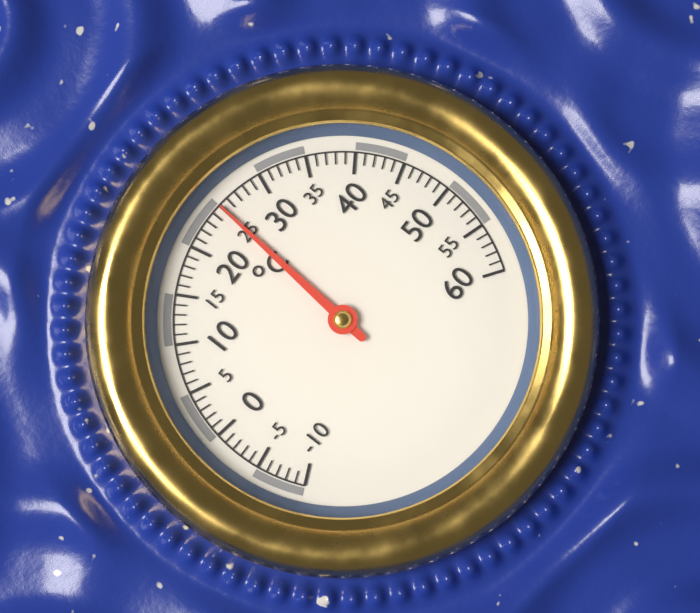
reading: 25 °C
